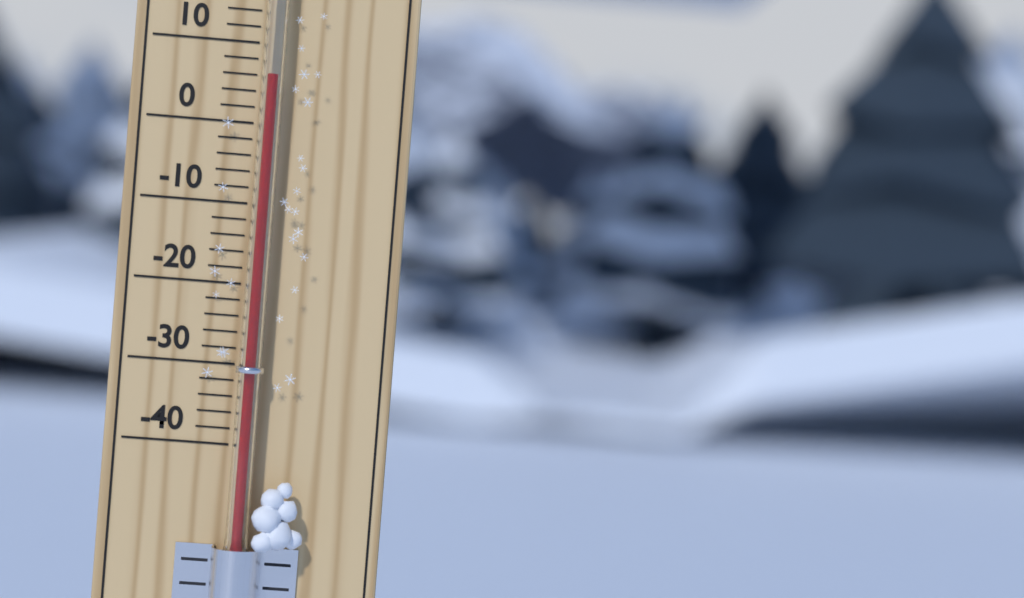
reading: 6 °C
